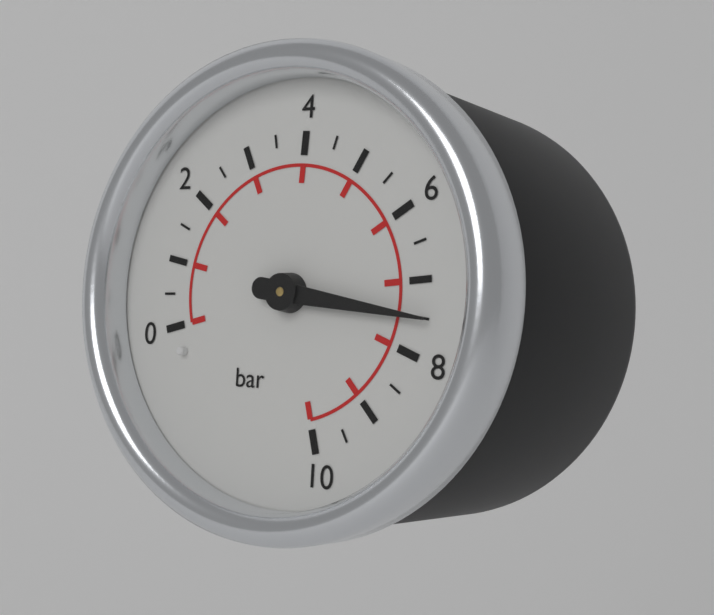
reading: 7.5 bar
